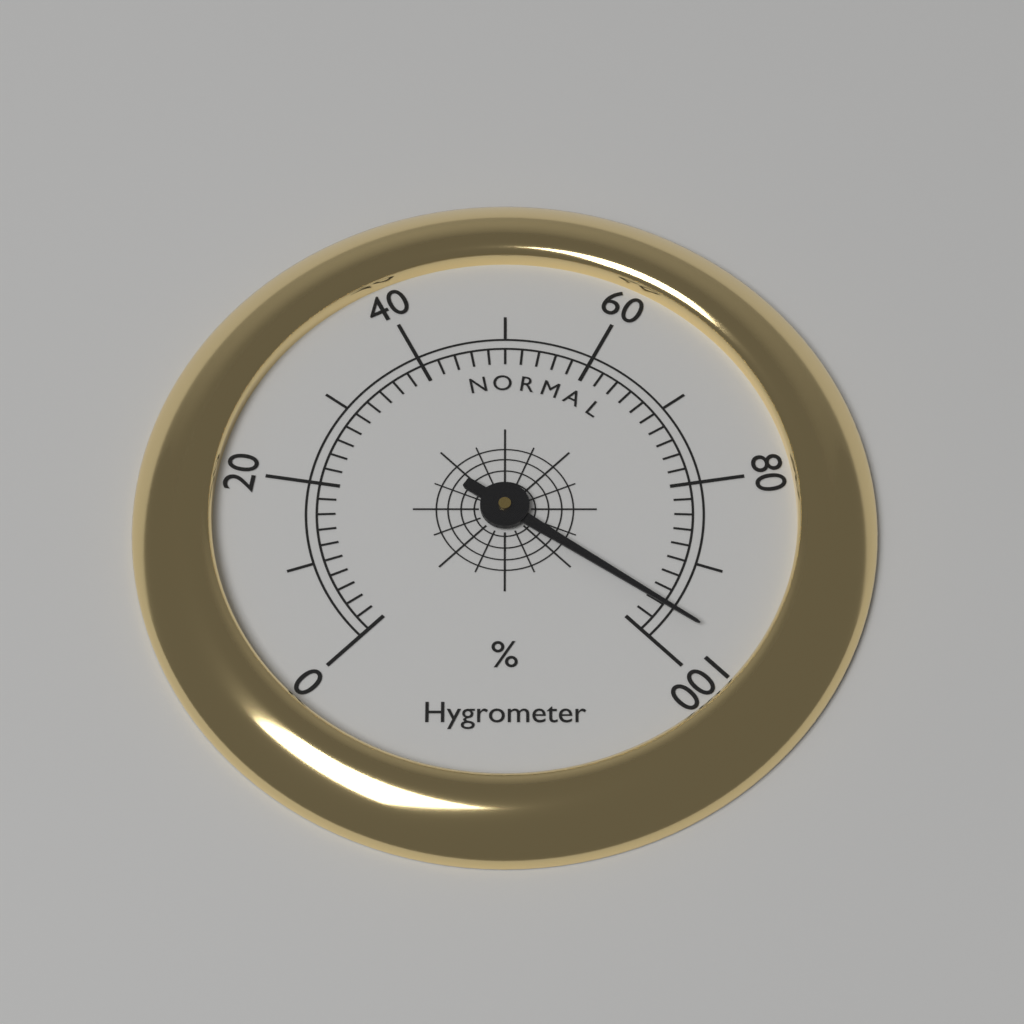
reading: 96 %
